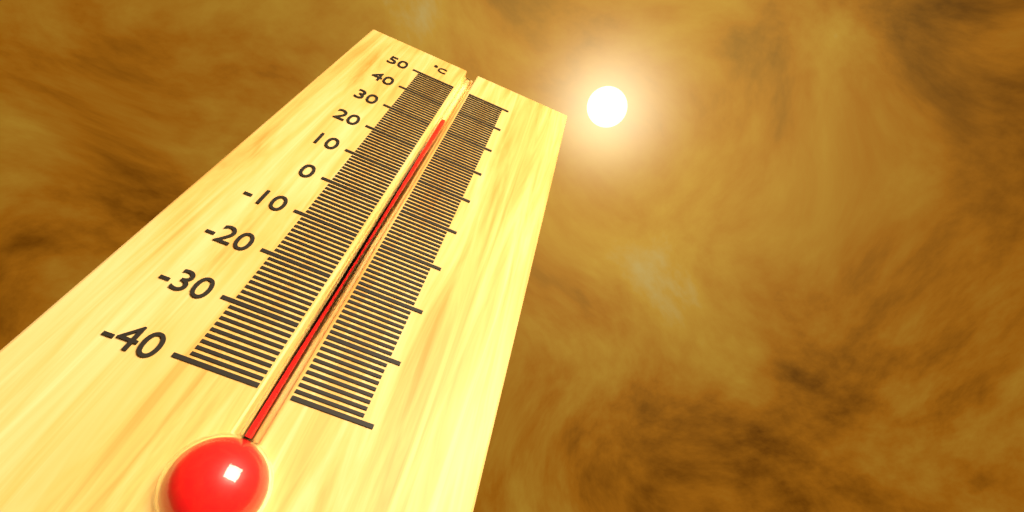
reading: 34 °C
